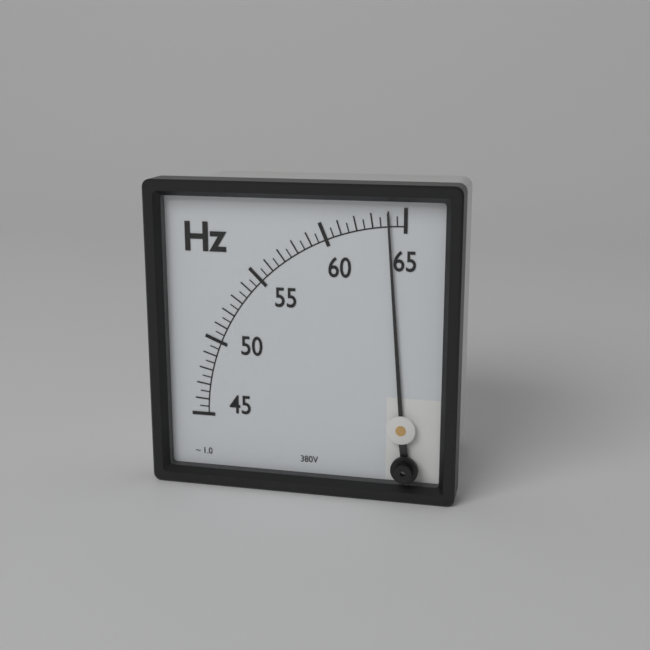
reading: 64.0 Hz
